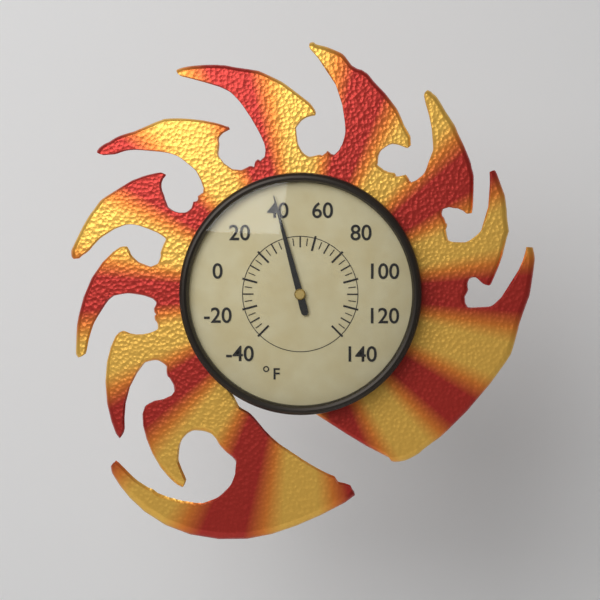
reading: 40 °F
